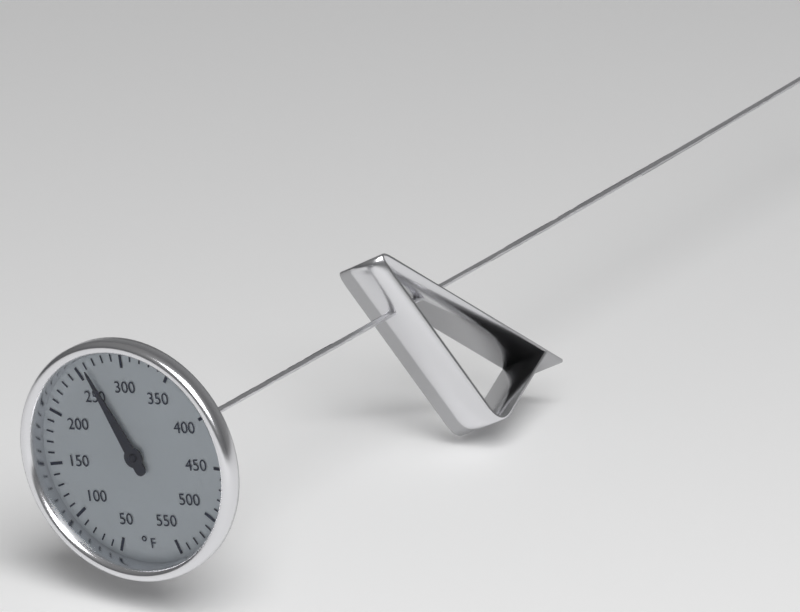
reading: 260 °F
